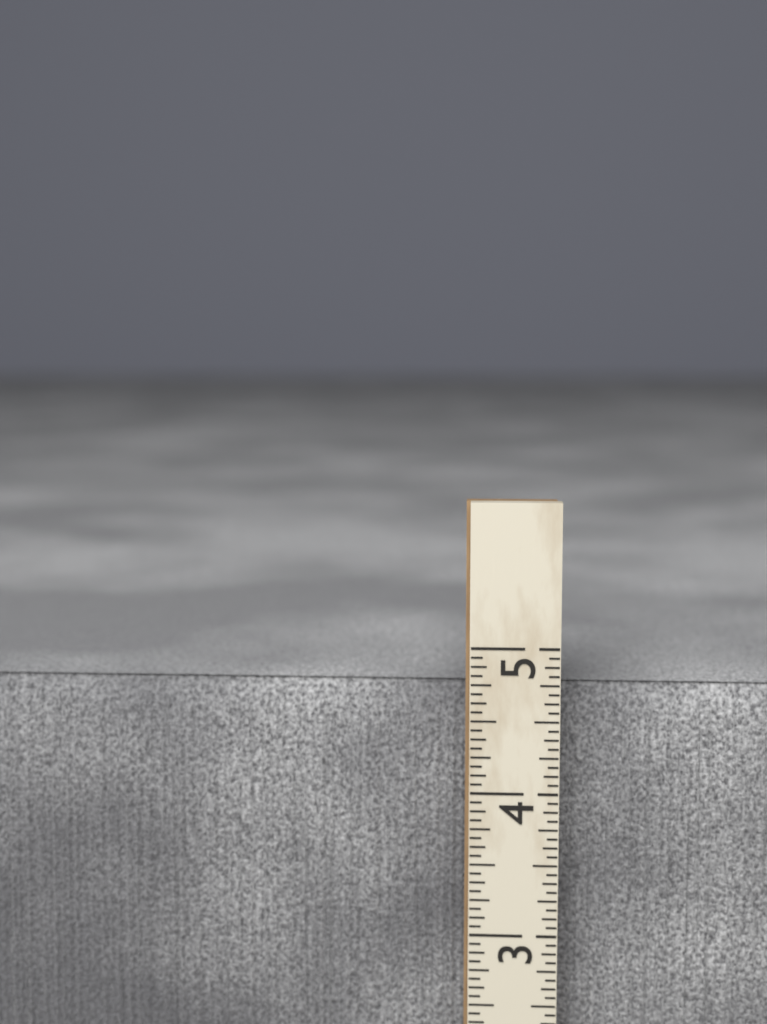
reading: 4.6875 (no unit)
